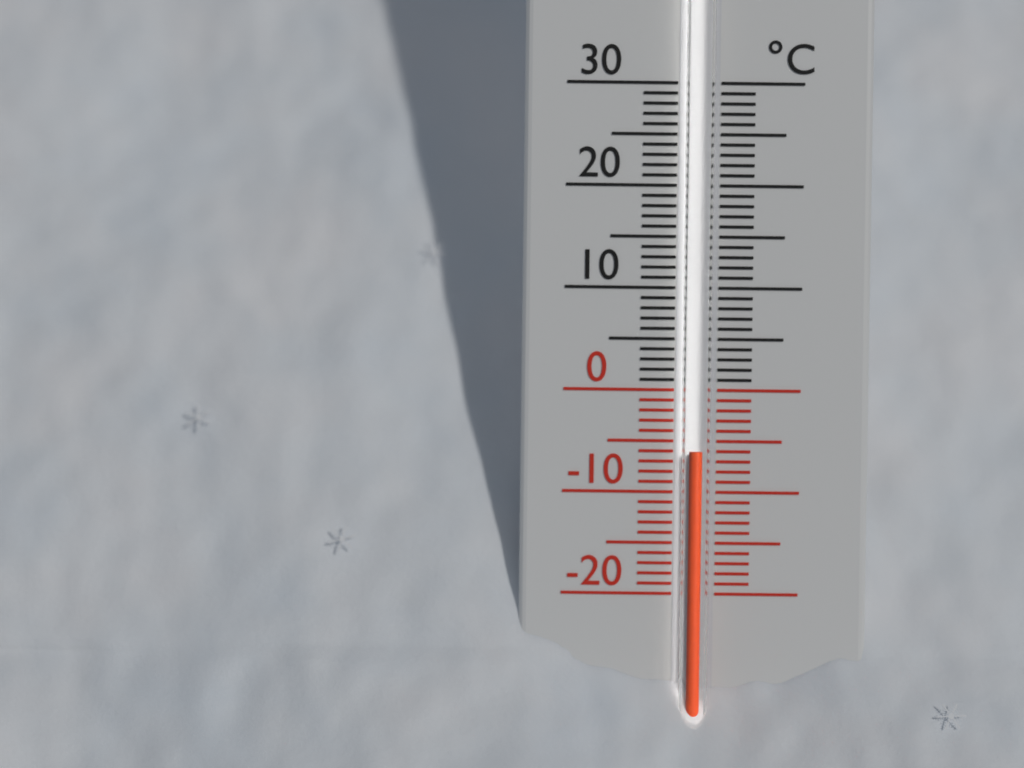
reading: -6 °C
